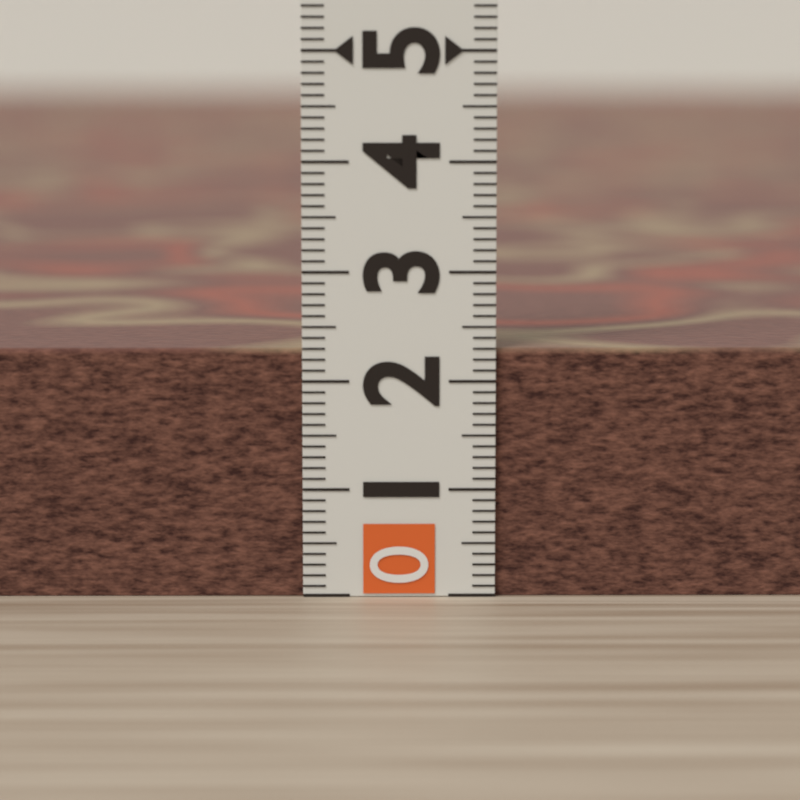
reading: 2.3 (no unit)
